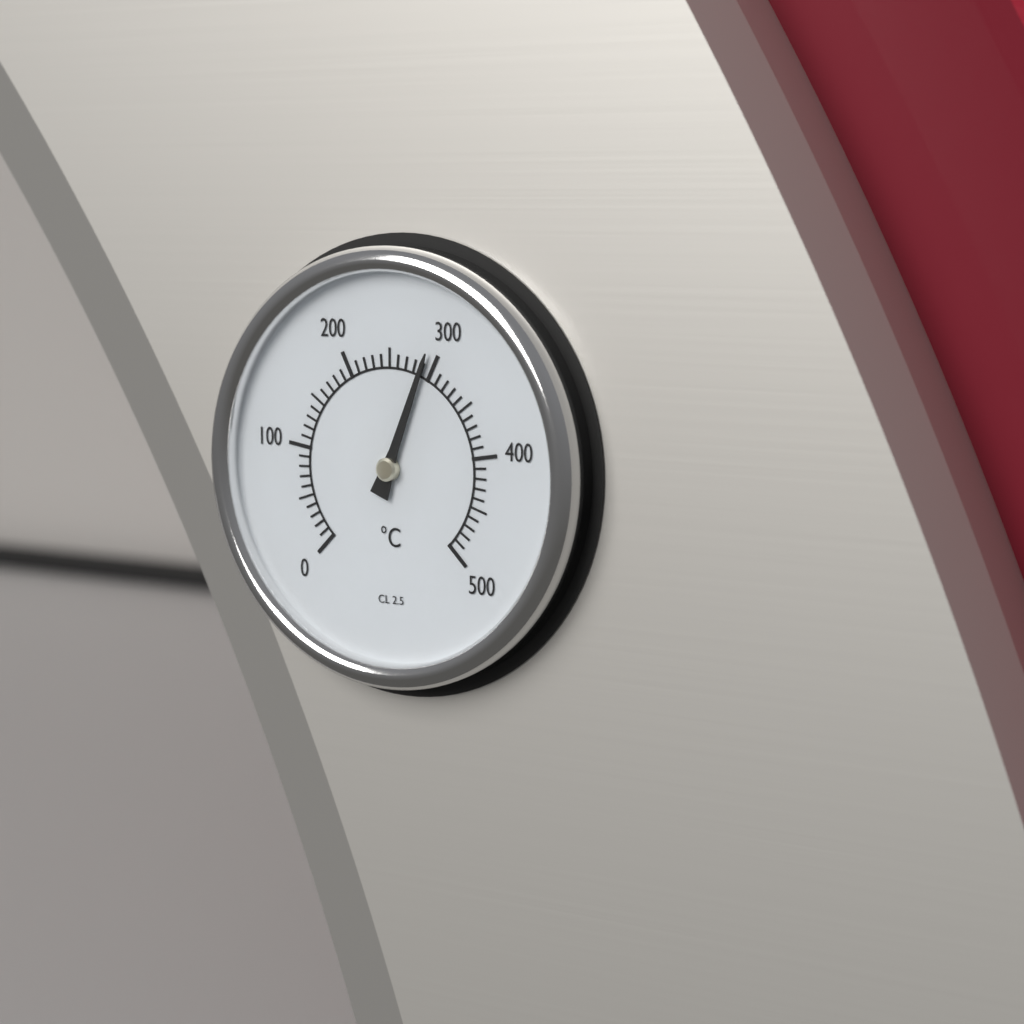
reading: 290 °C
